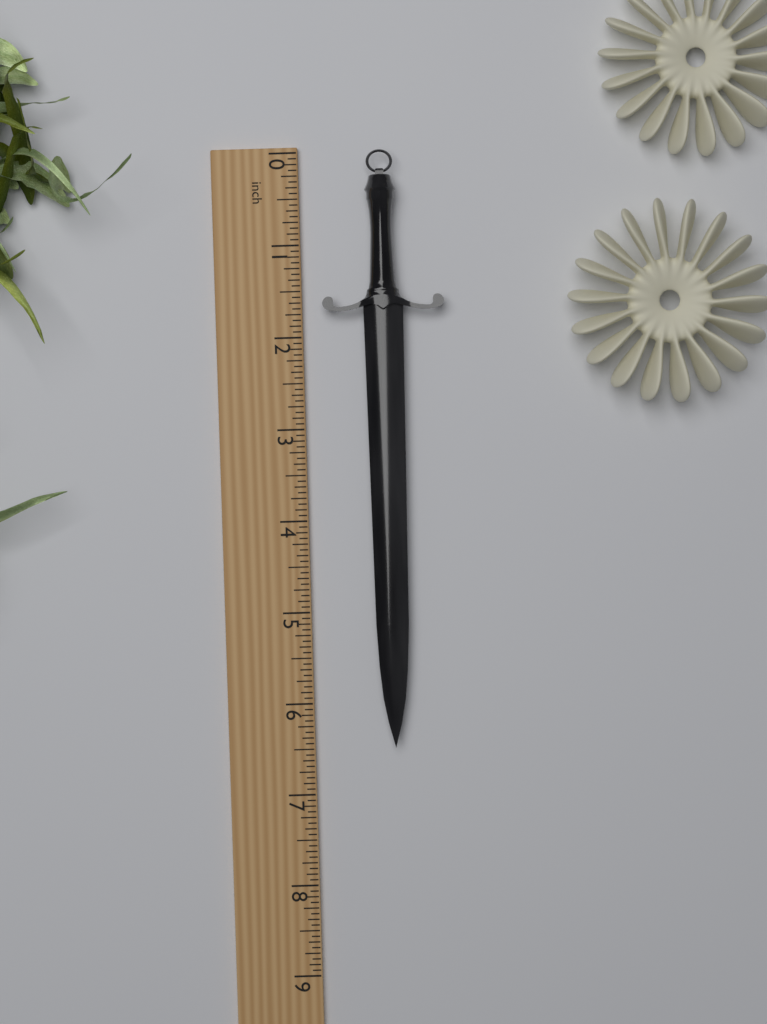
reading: 6.5000 inch
